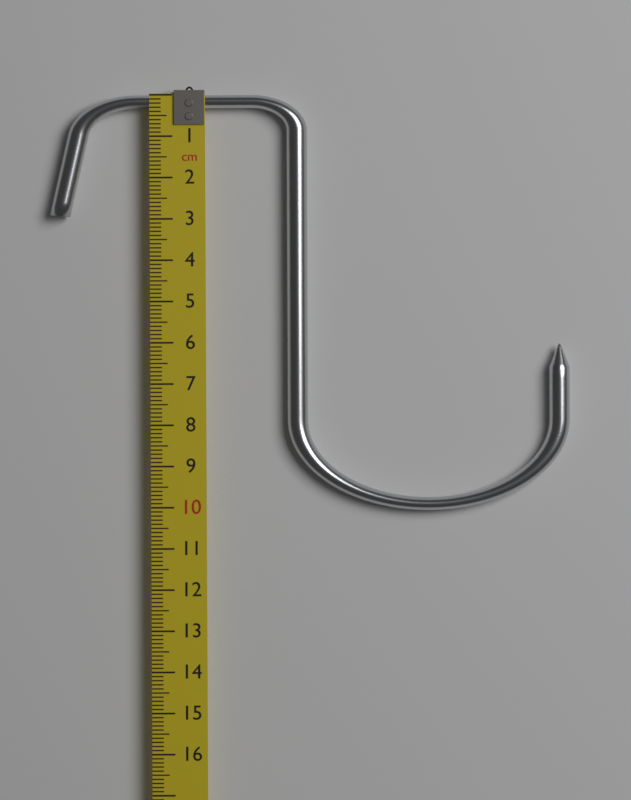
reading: 10.1 cm
